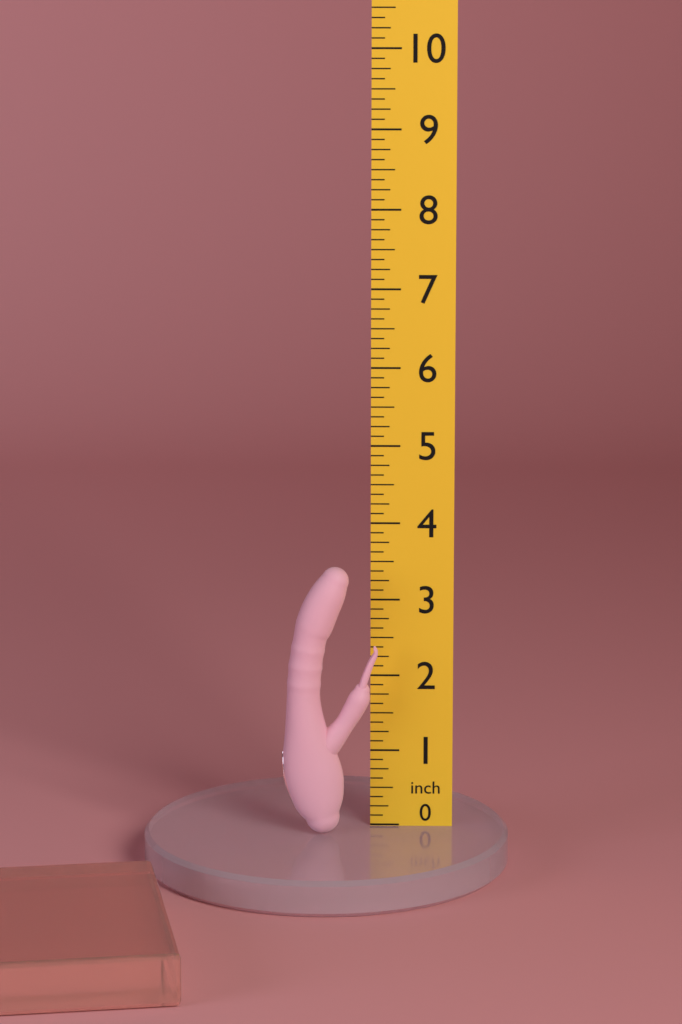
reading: 3.500 inch
